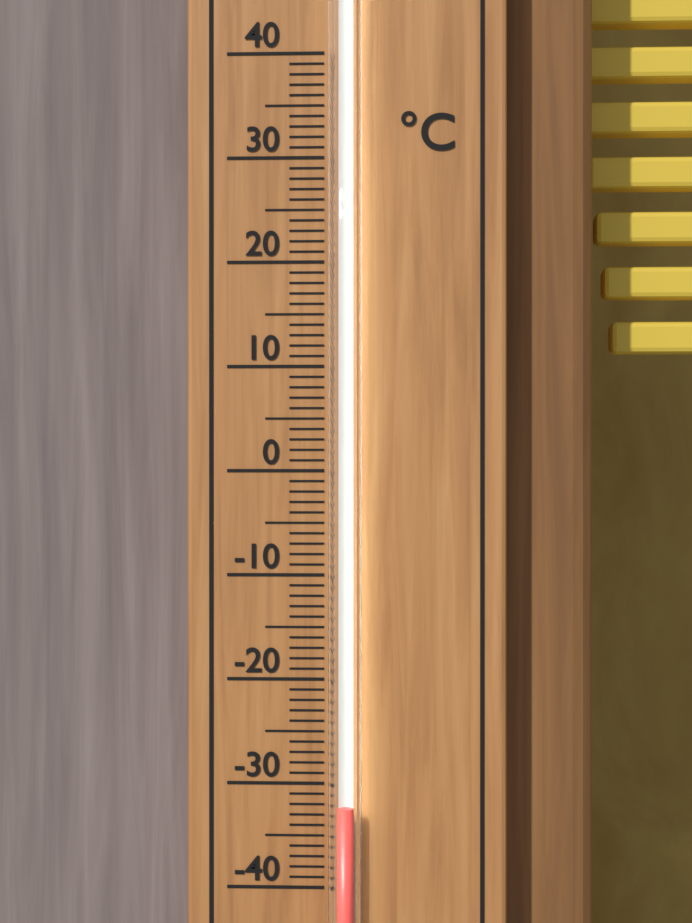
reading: -32 °C
